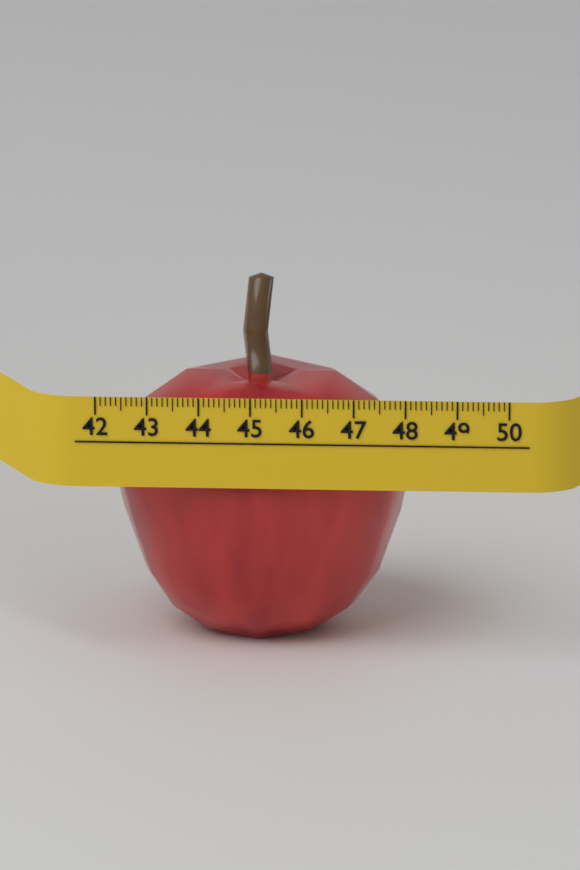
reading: 48.1 (no unit)
